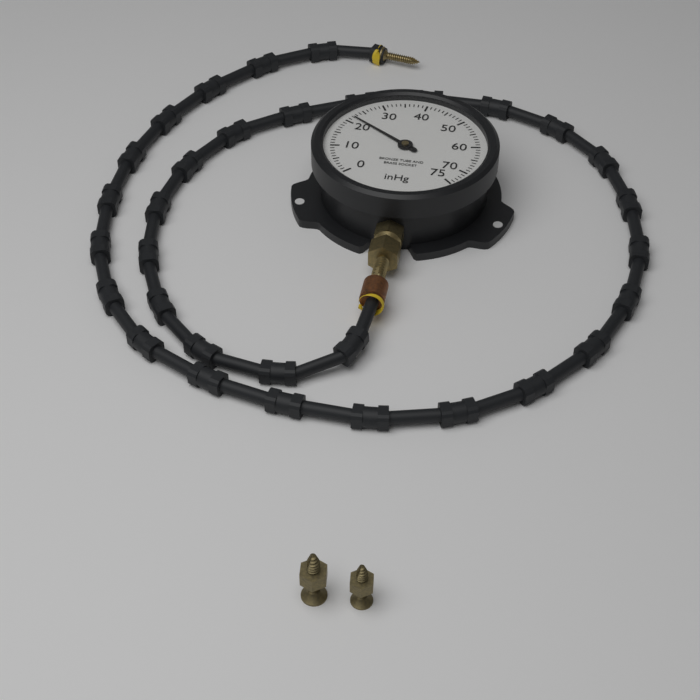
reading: 22 inHg
